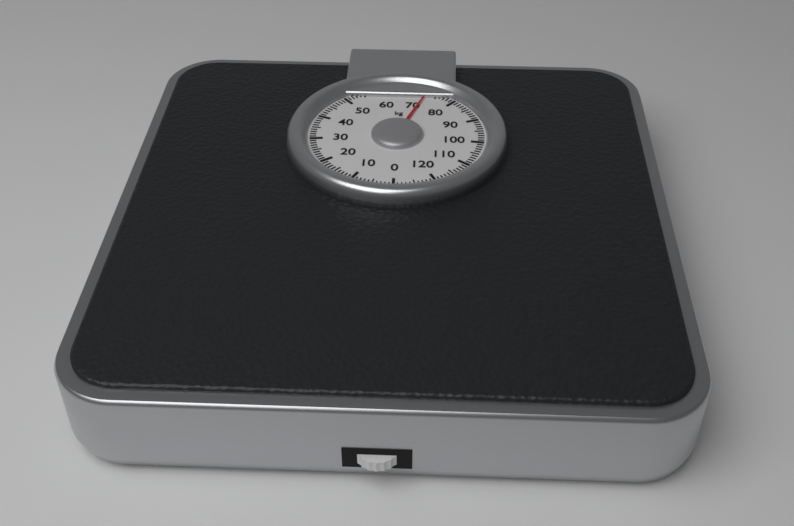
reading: 72 kg
